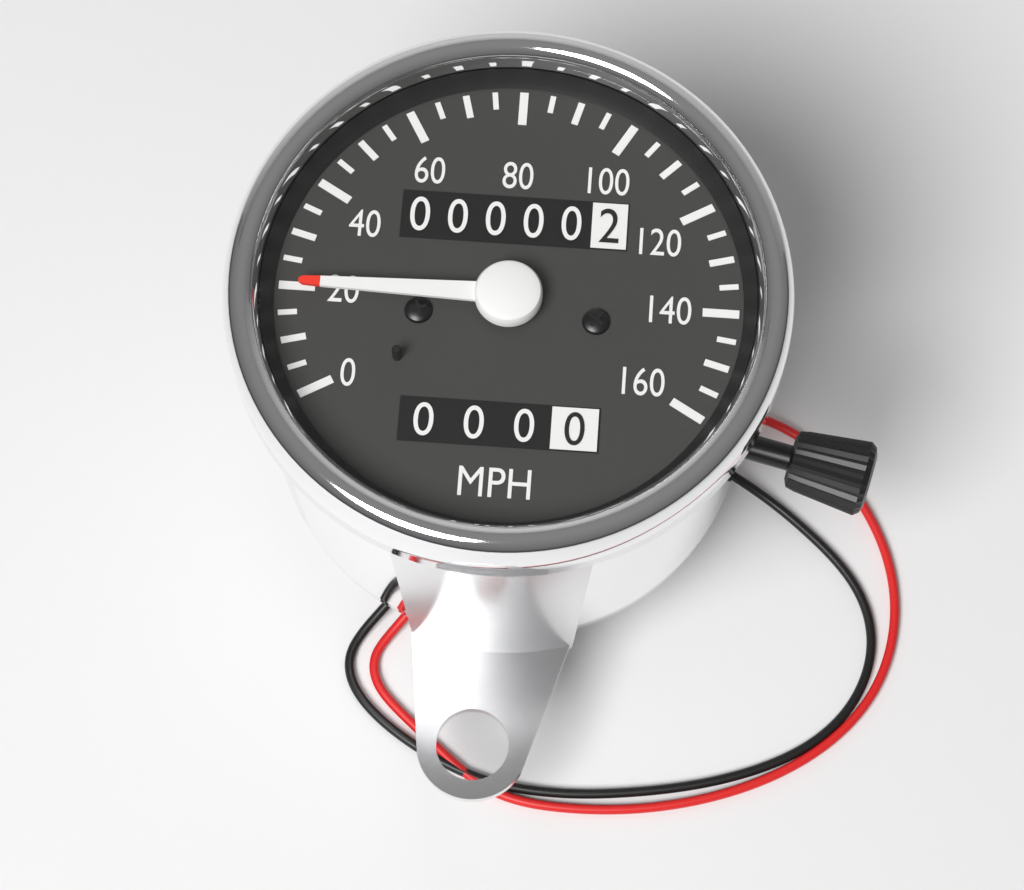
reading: 20 mph
